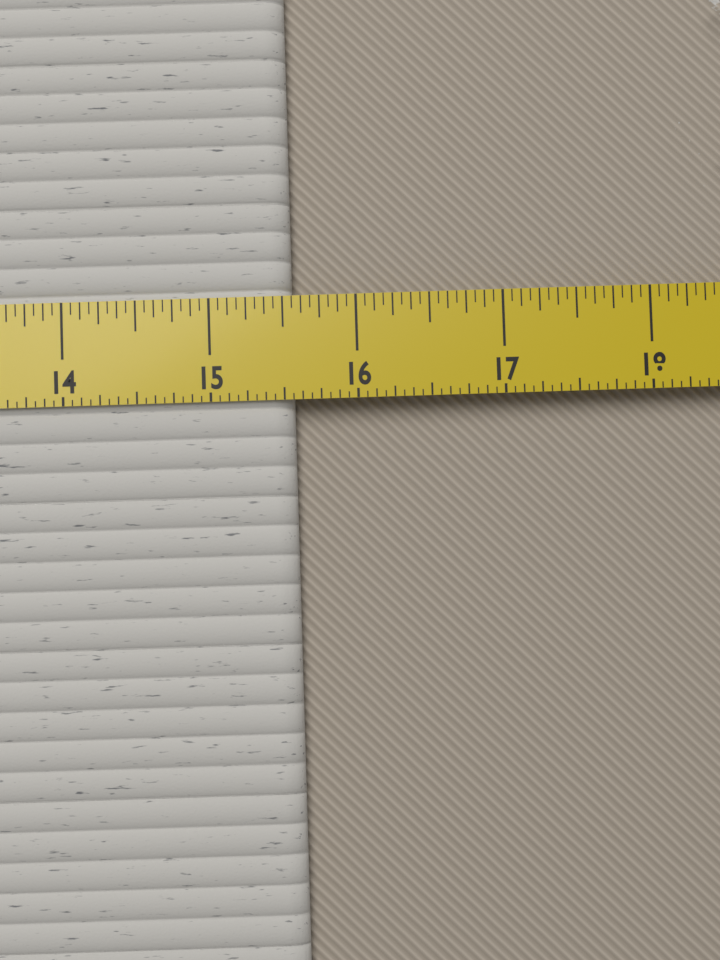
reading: 15.5625 in
